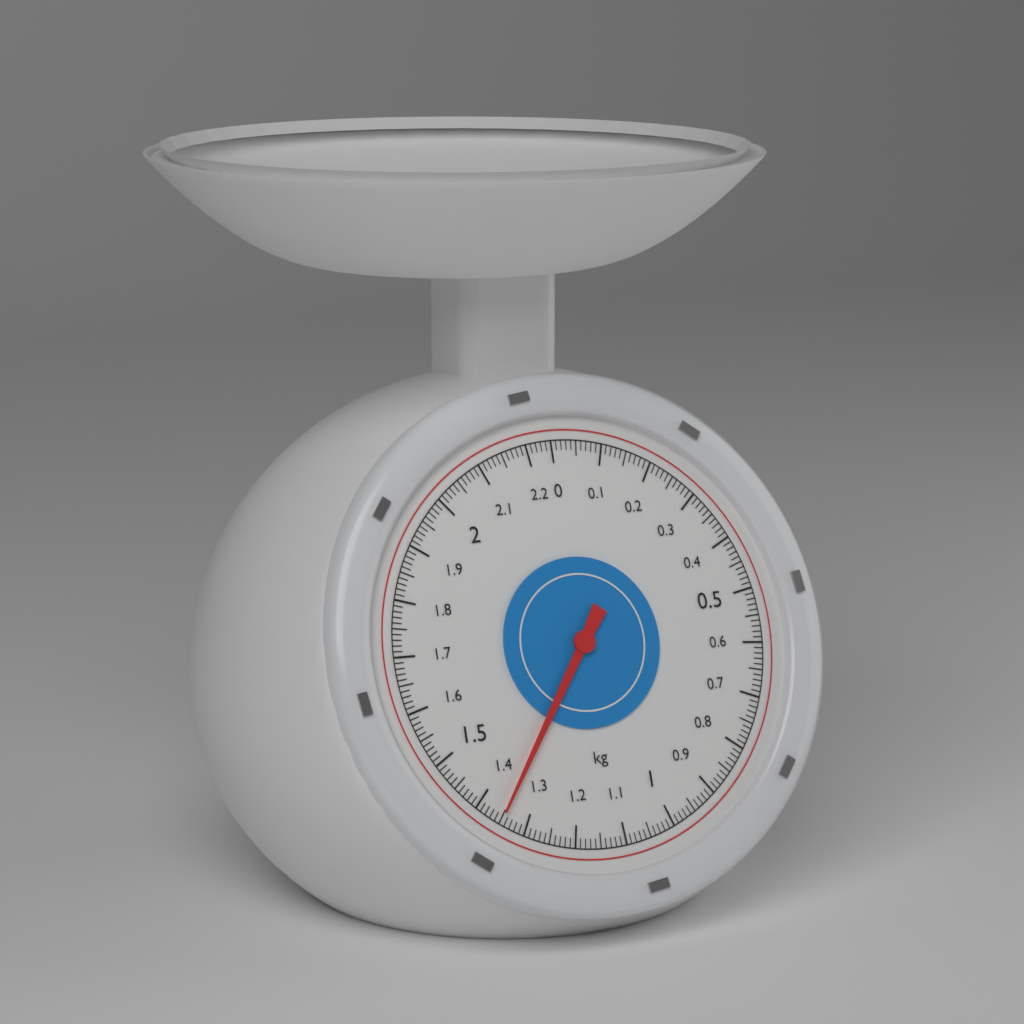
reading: 1.35 kg
